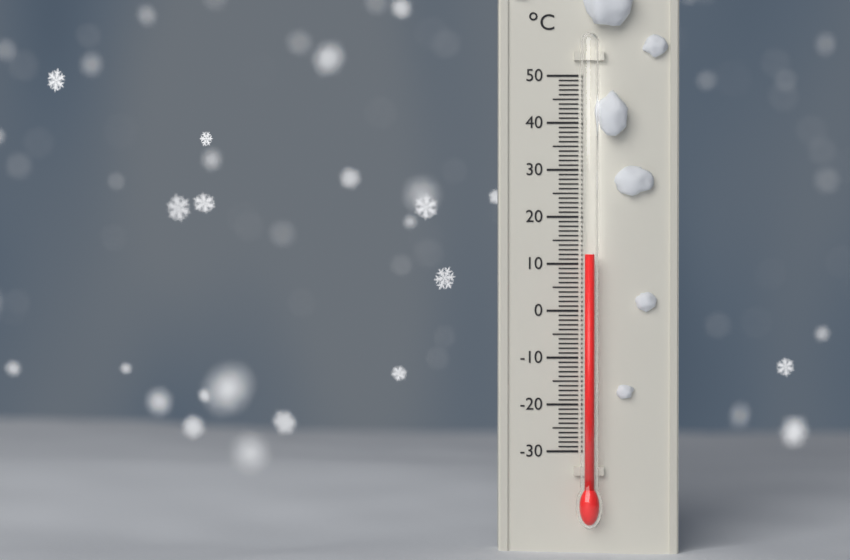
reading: 12 °C
